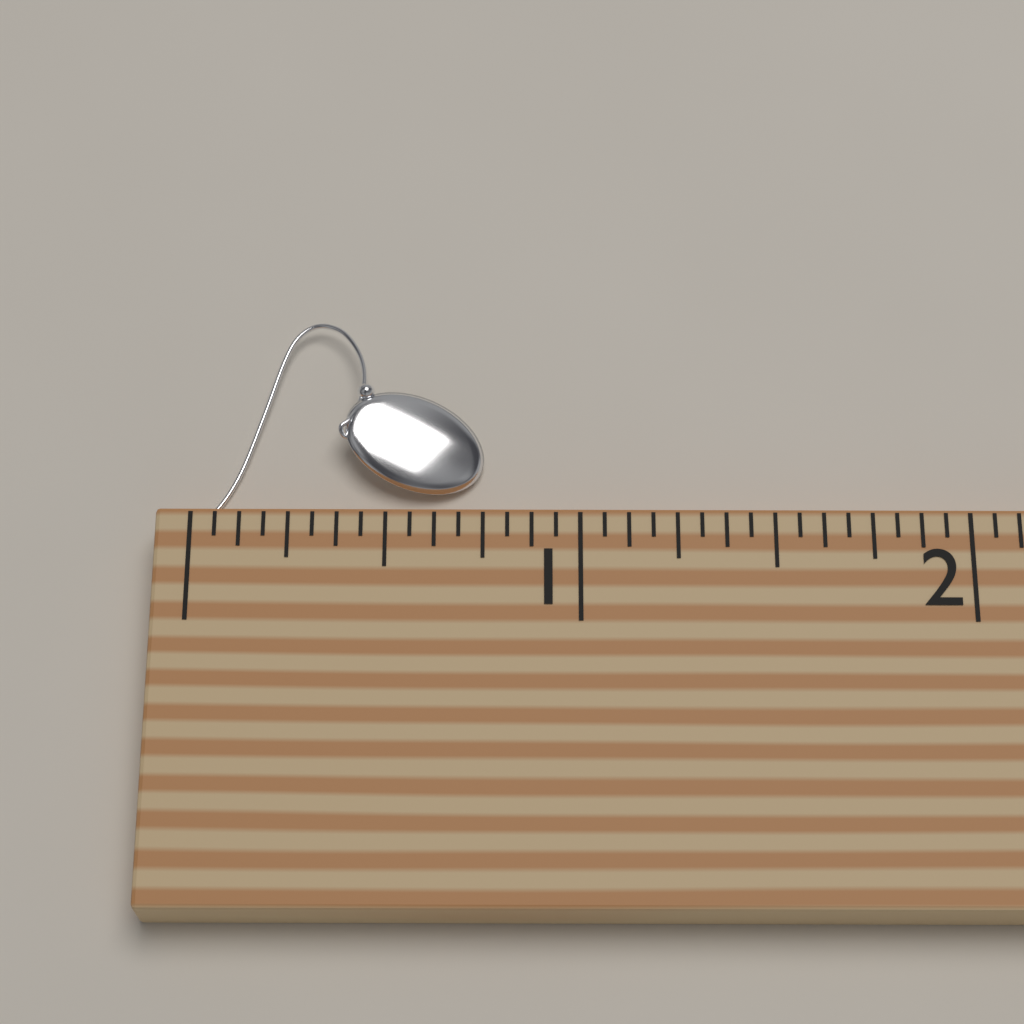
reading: 0.7500 (no unit)
